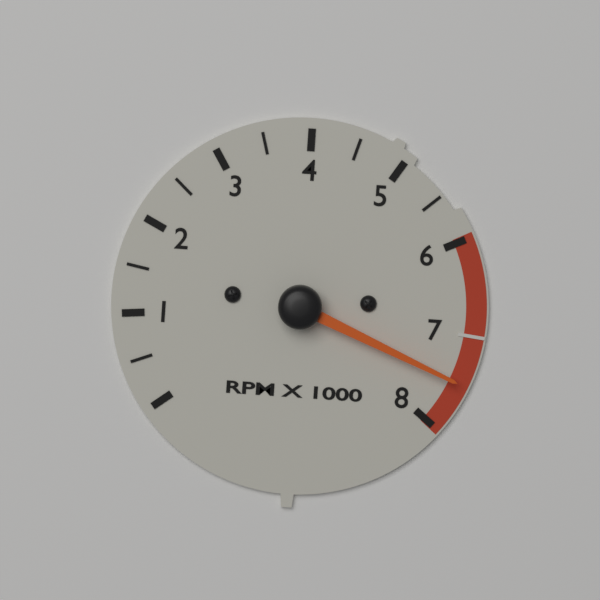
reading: 7500 RPM
